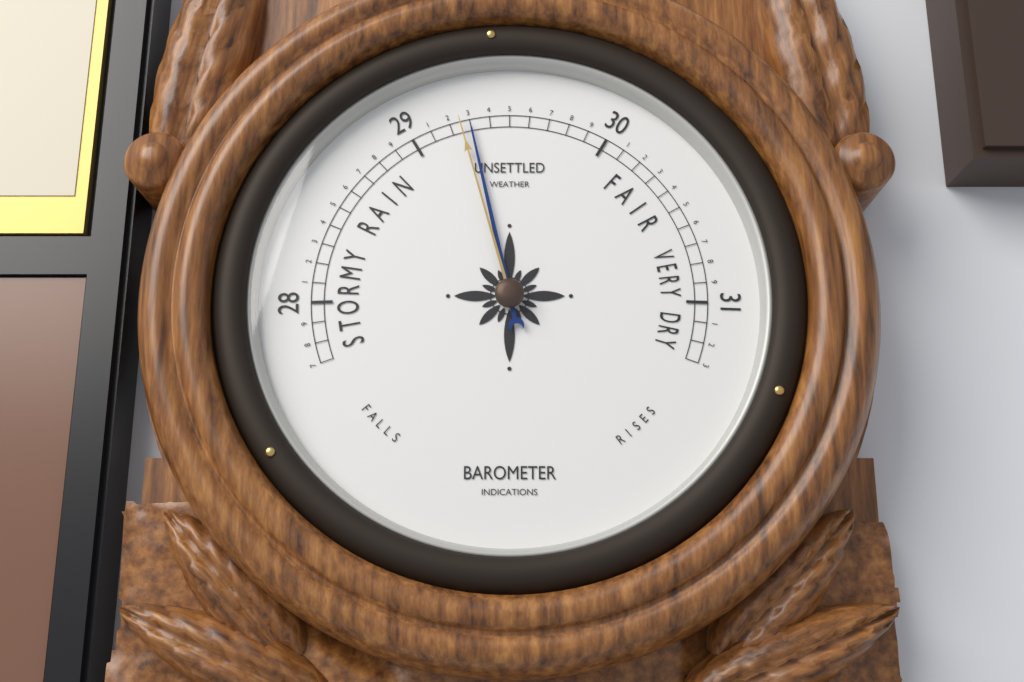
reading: 29.3 (no unit)
